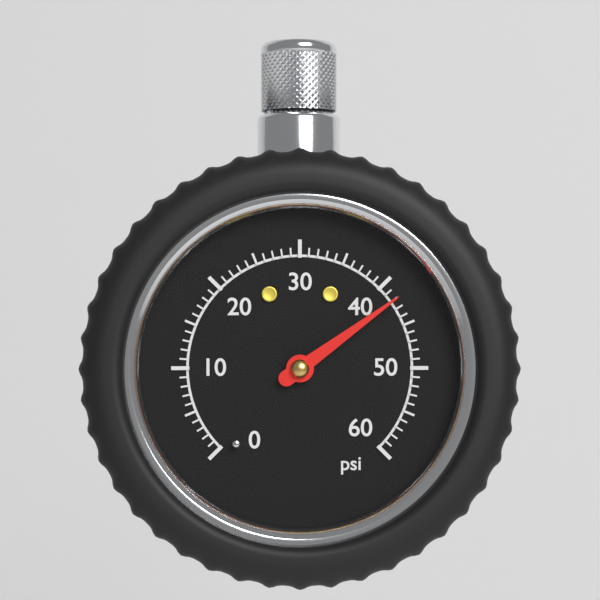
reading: 42 psi
